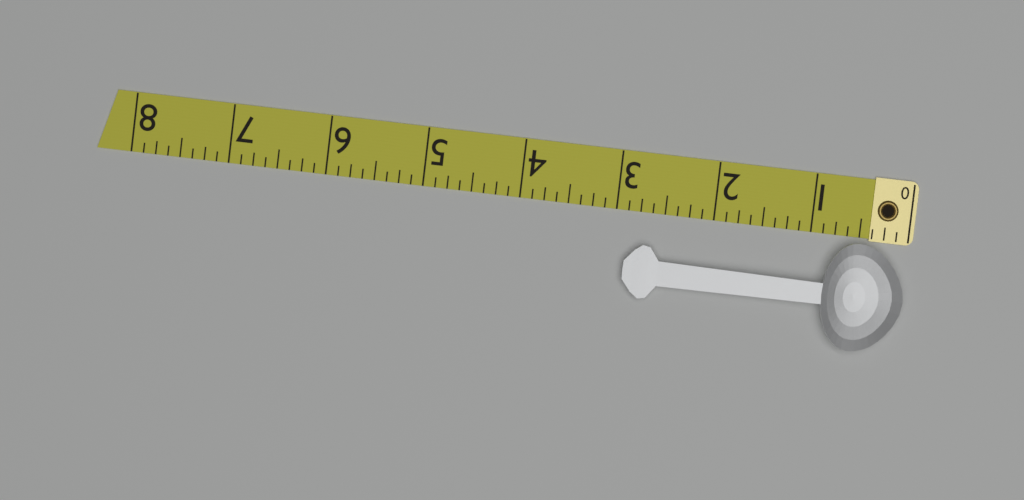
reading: 2.875 (no unit)
